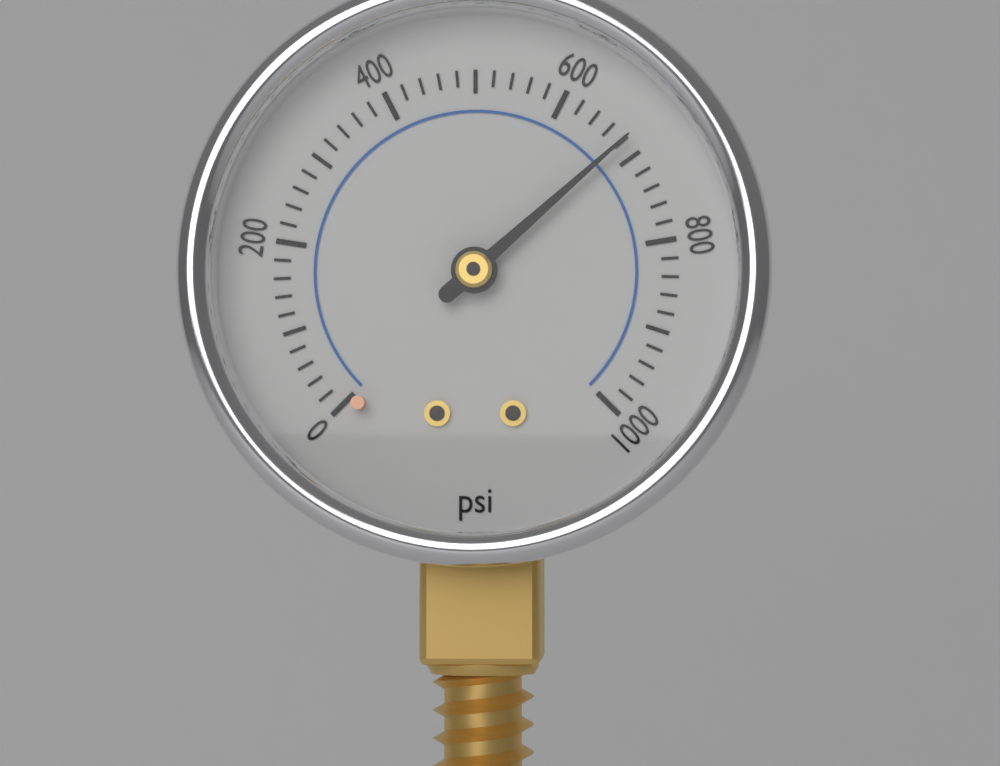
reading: 680 psi
